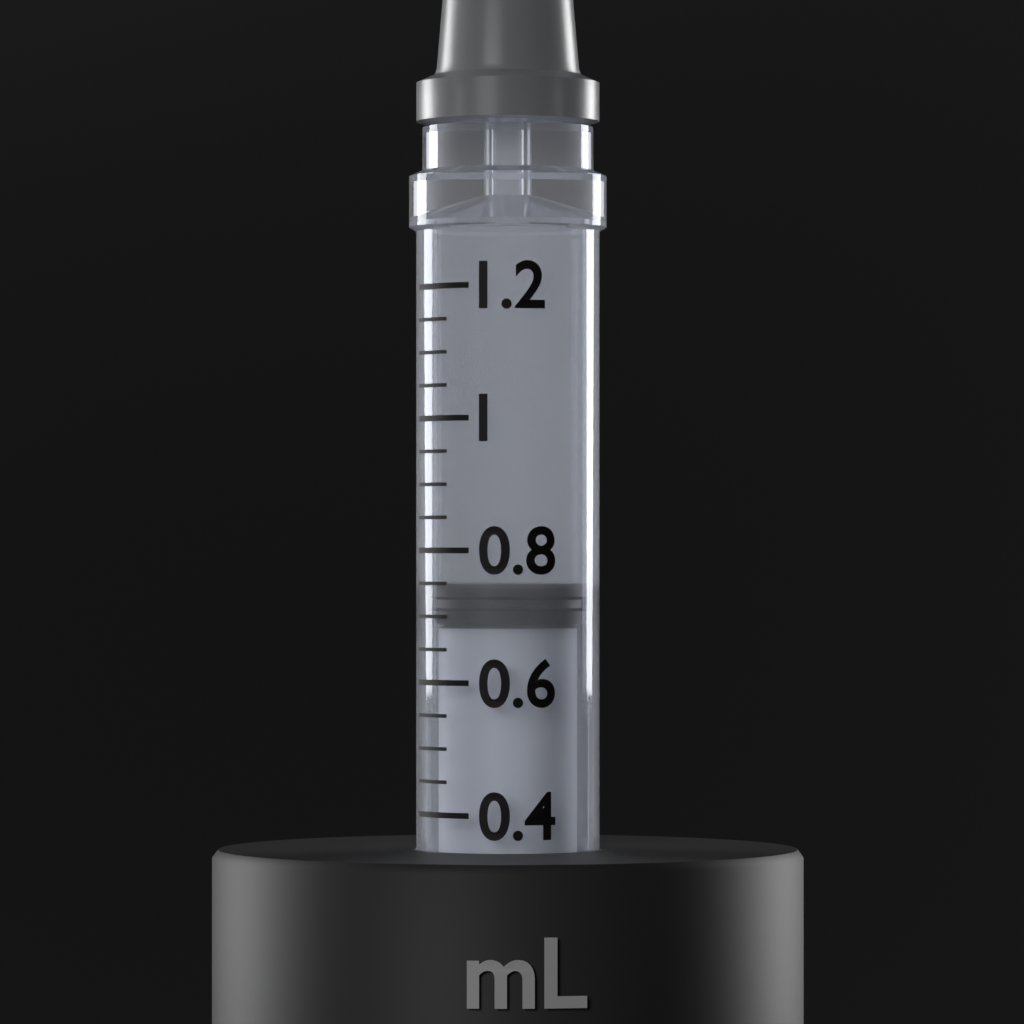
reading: 0.75 mL
